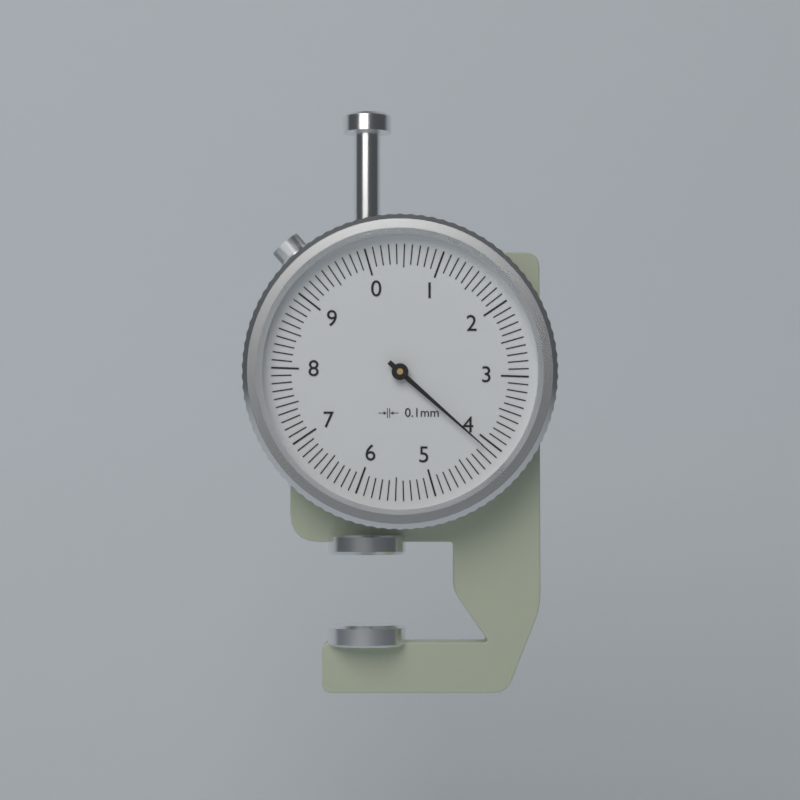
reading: 4.1 mm
